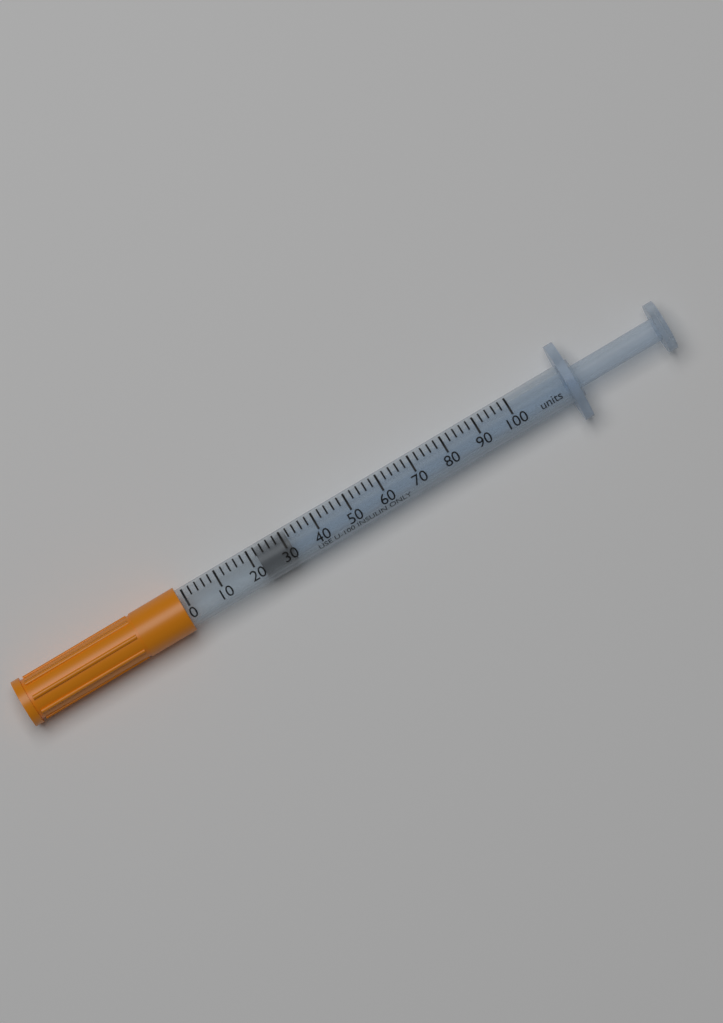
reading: 22 units
